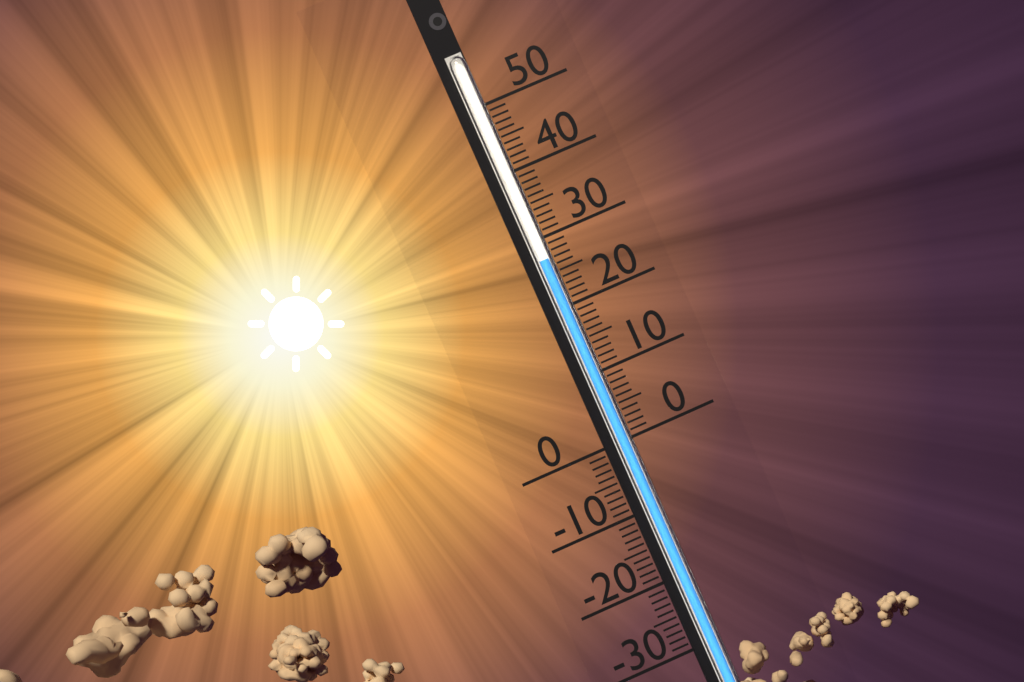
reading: 27 (no unit)
